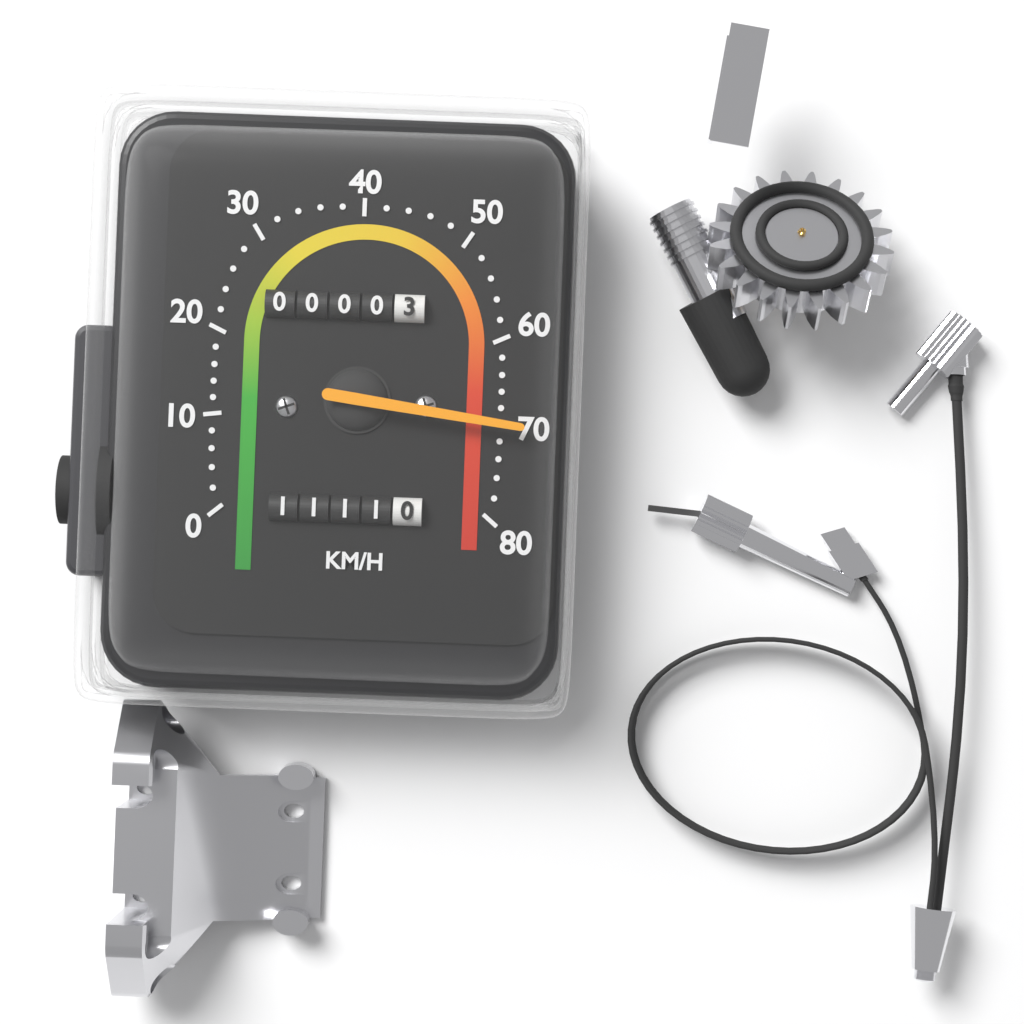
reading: 70 km/h
